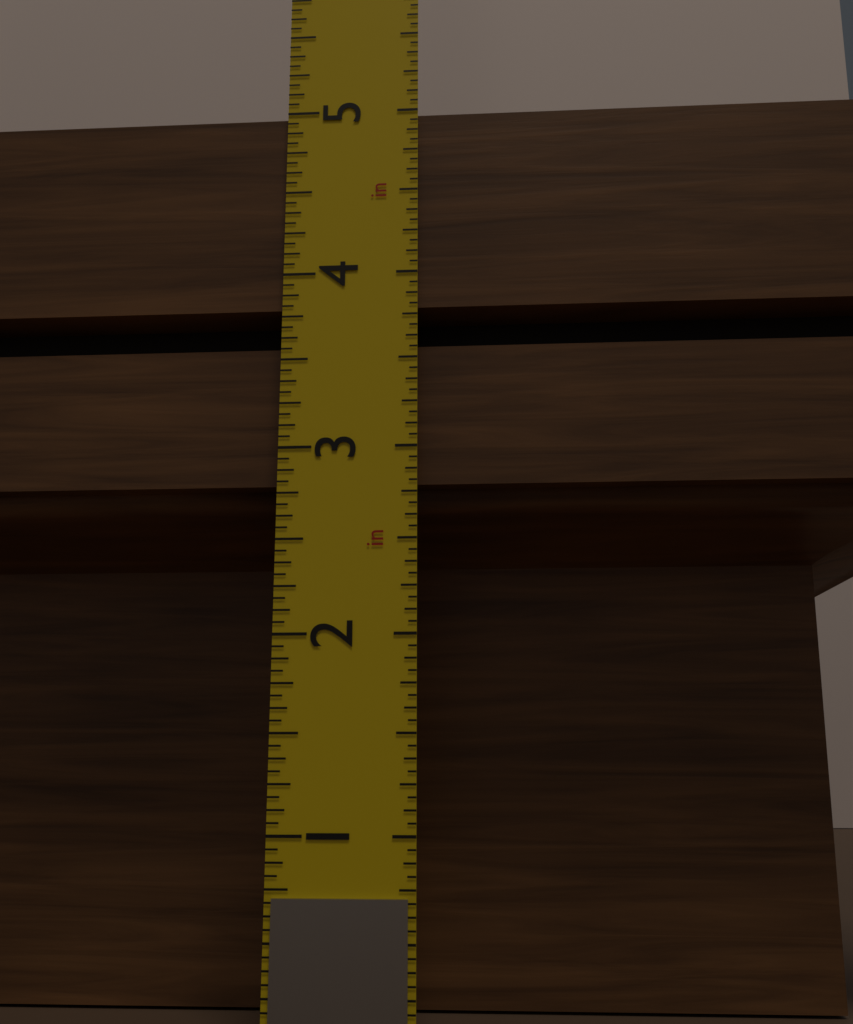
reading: 5.0000 in
